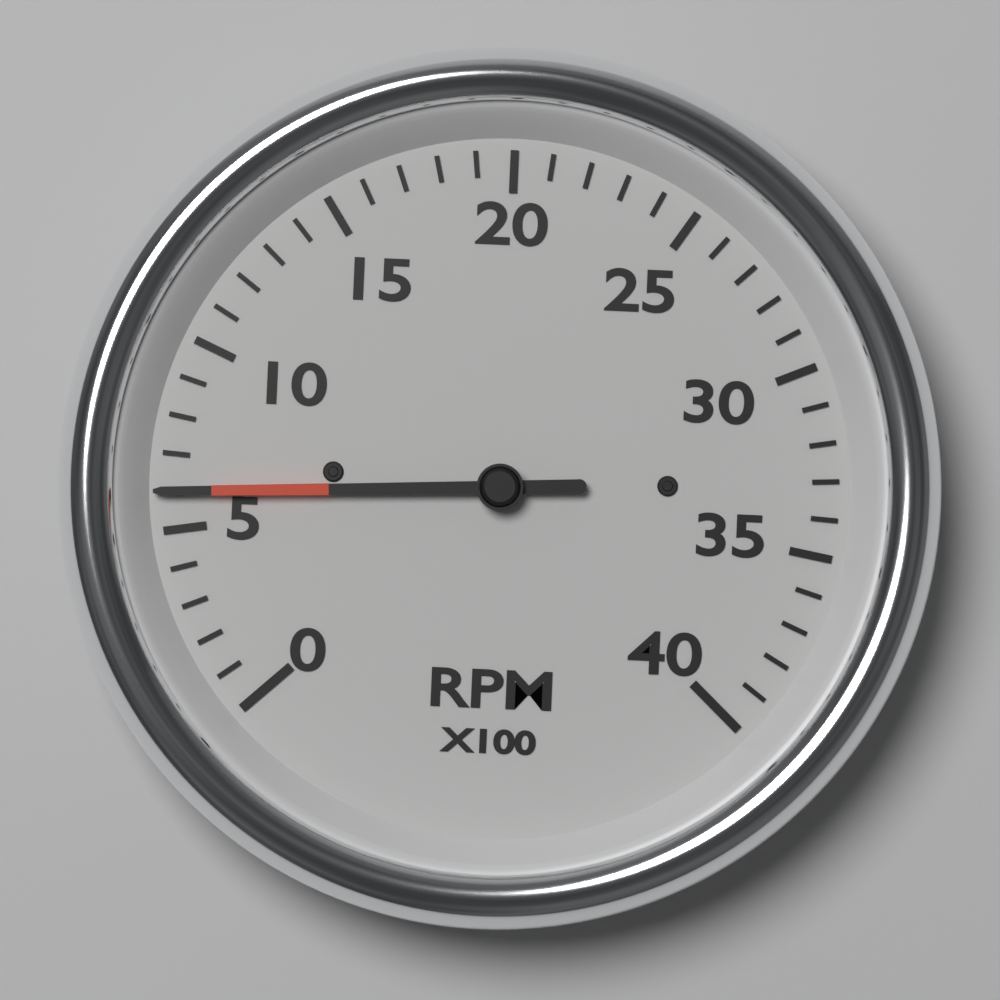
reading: 600 RPM
